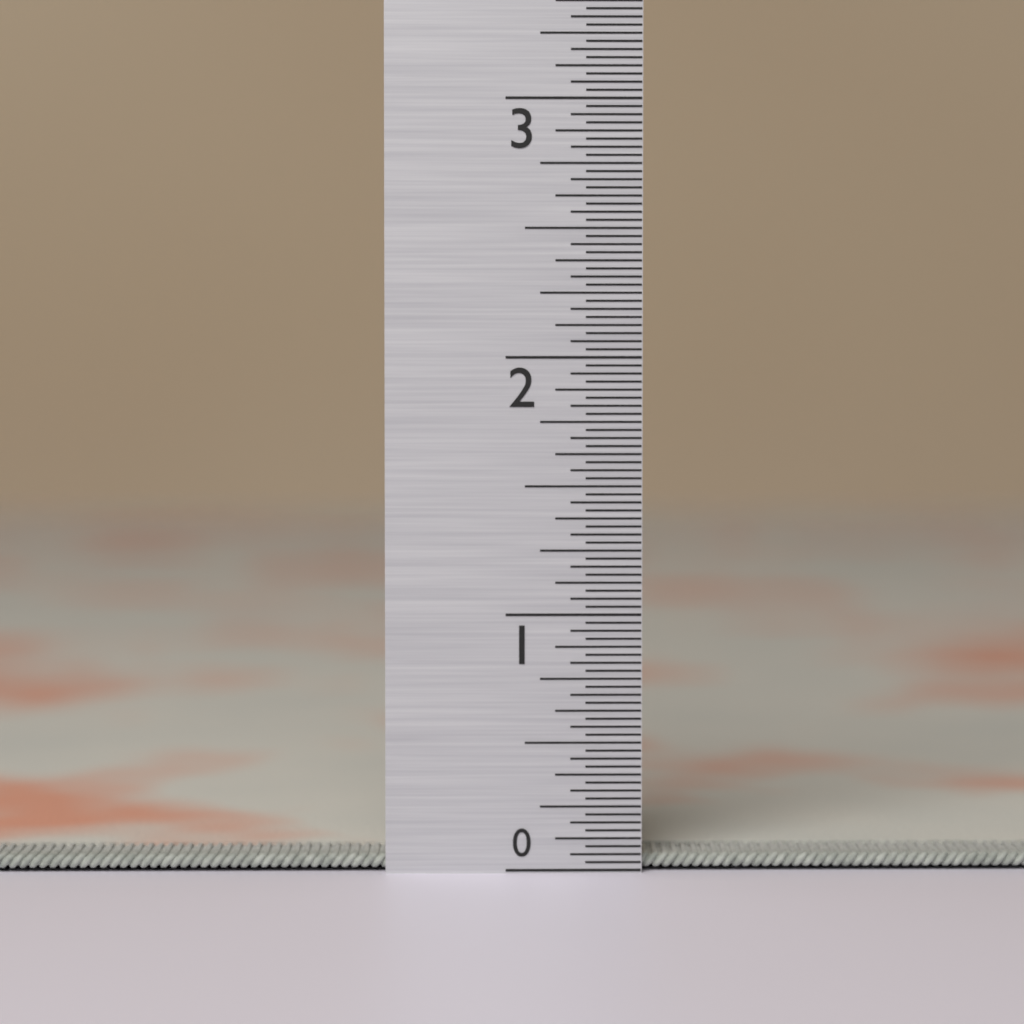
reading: 0.06250 in
